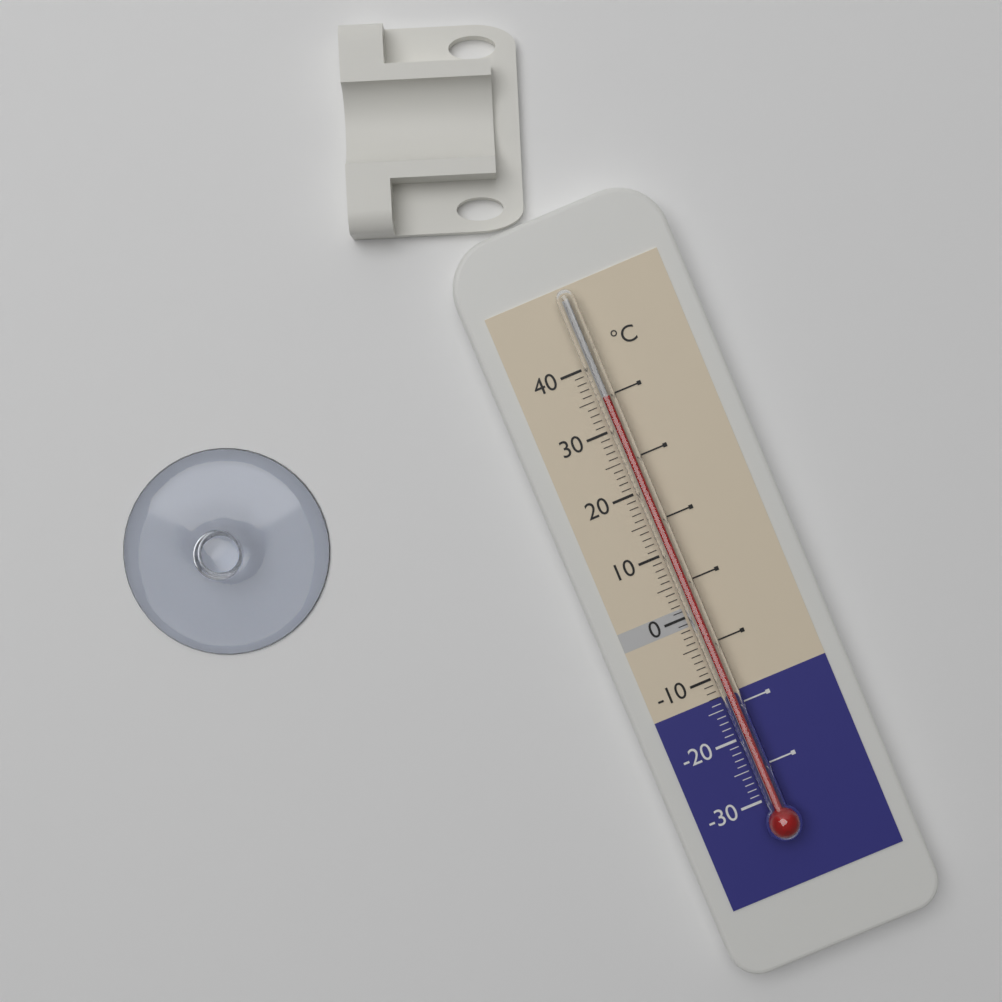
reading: 35 °C
